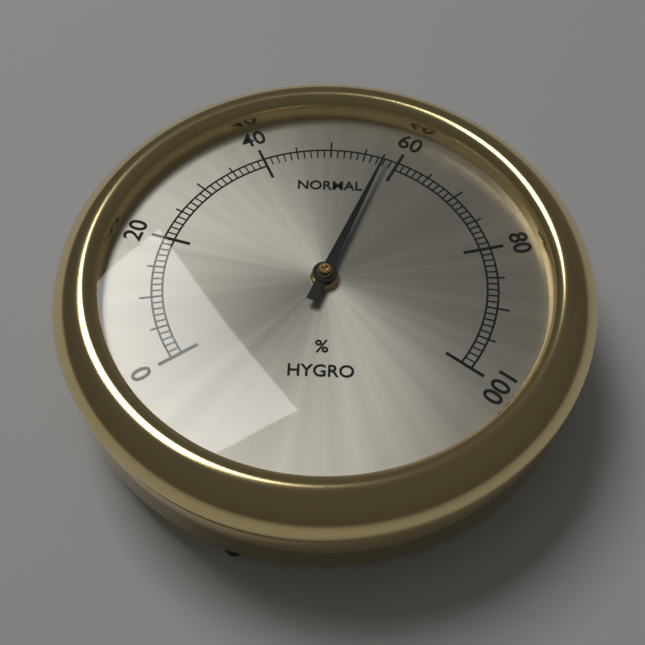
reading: 58 %
